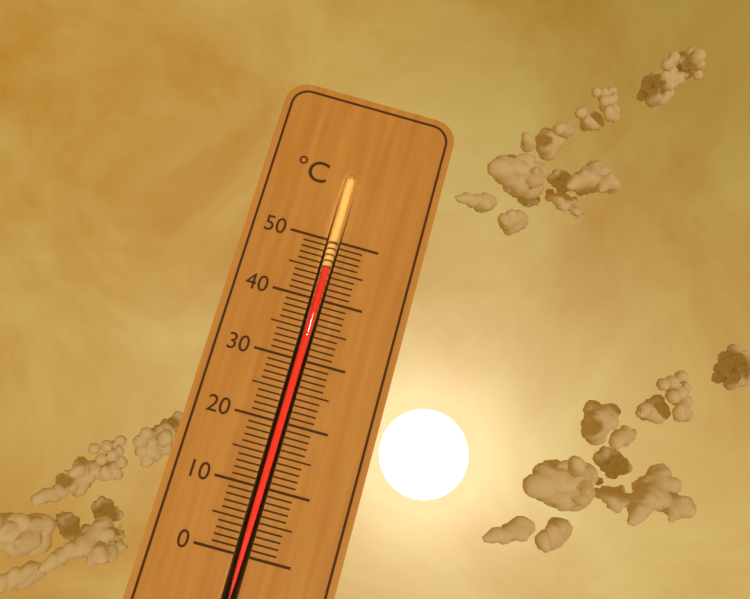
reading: 45 °C
